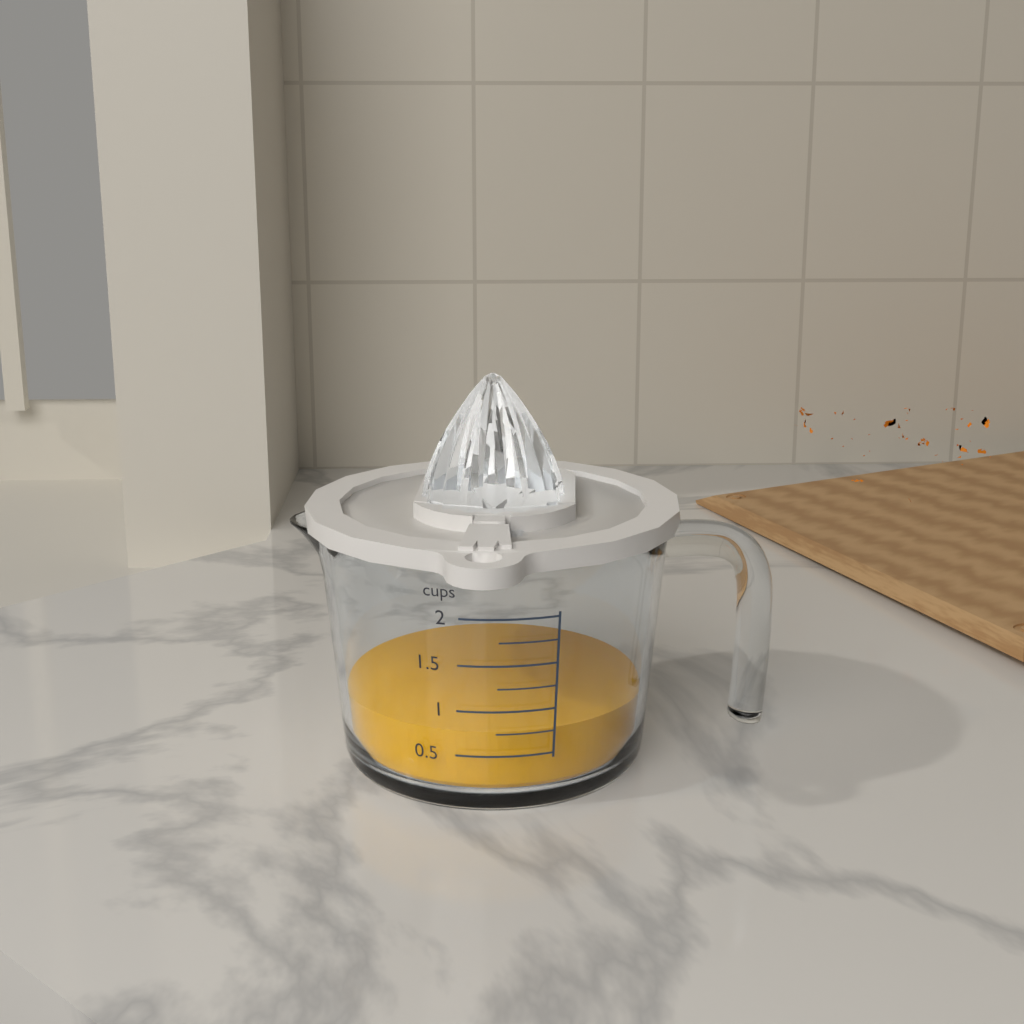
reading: 0.75 cups
